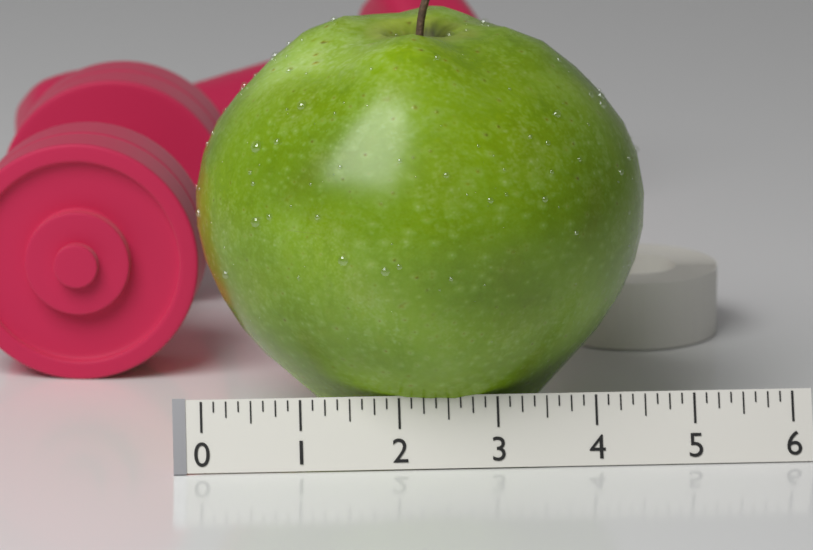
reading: 4.625 (no unit)
